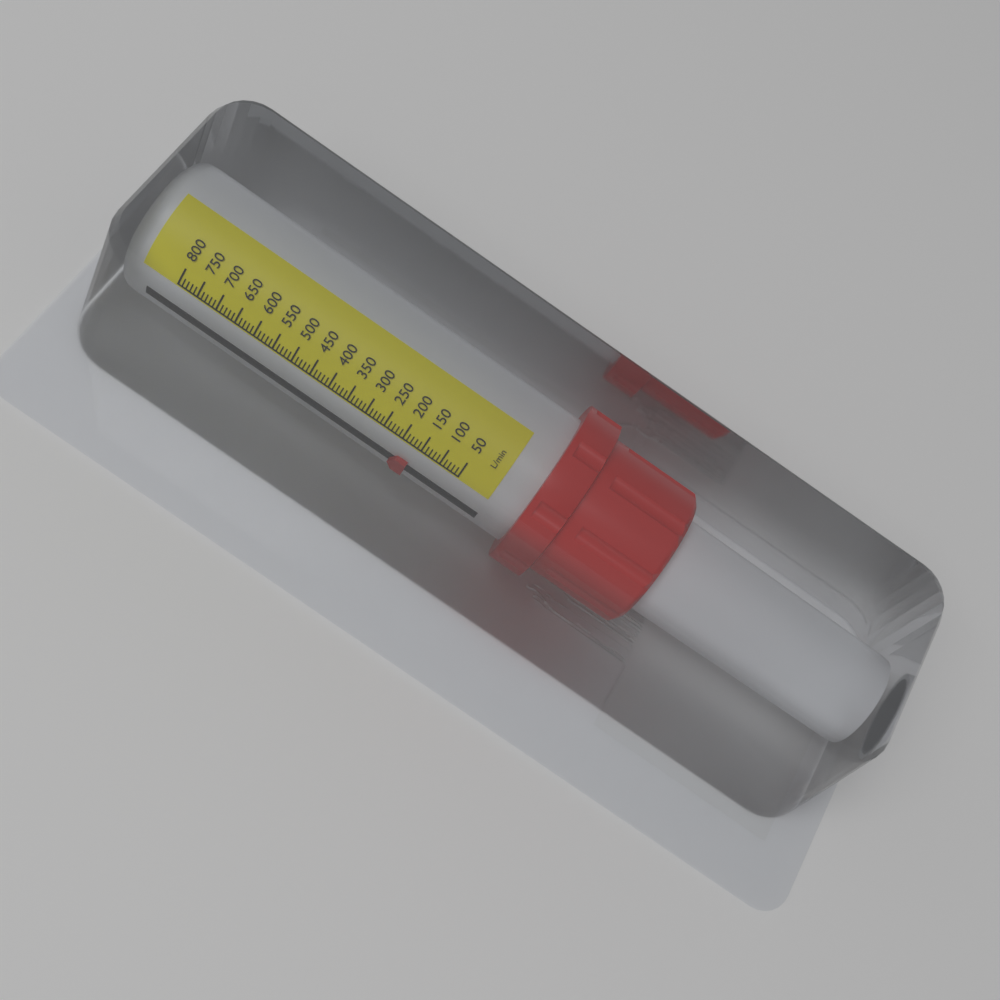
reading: 160 L/min
